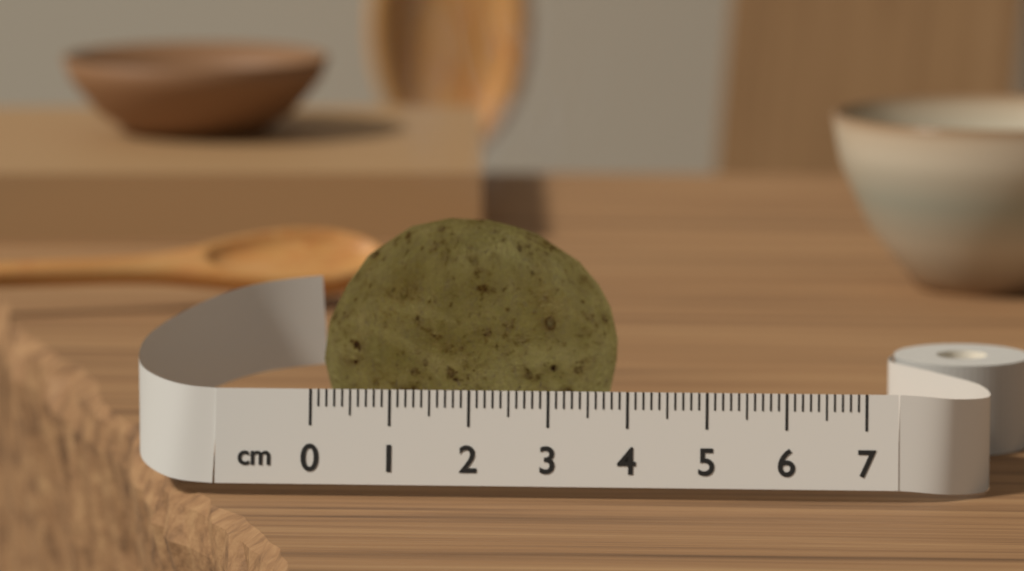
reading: 3.8 cm
